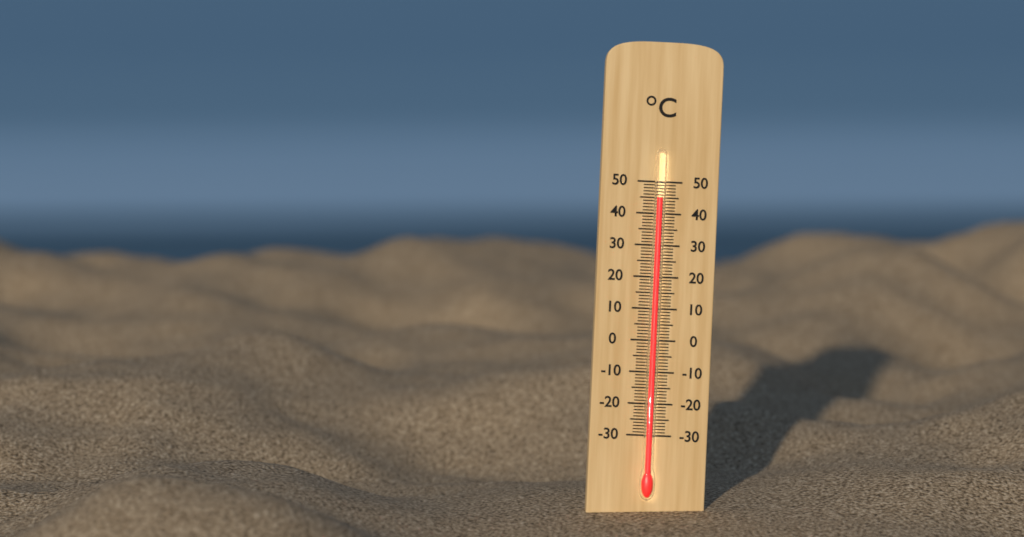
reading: 45 °C
